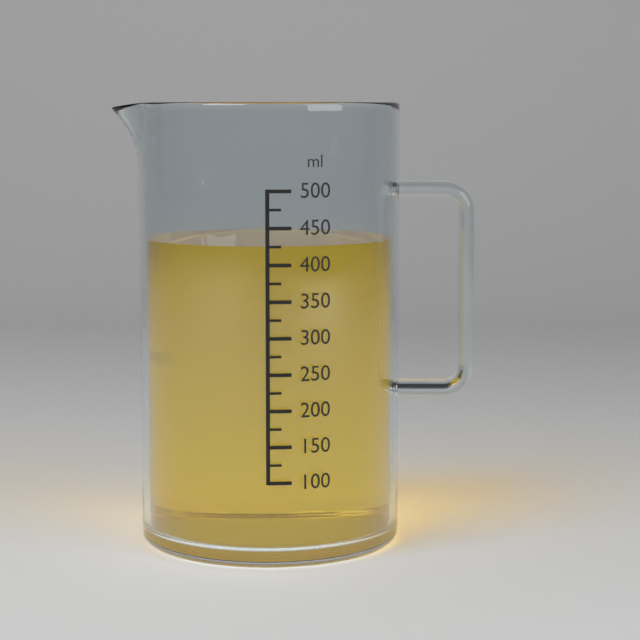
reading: 425 ml
